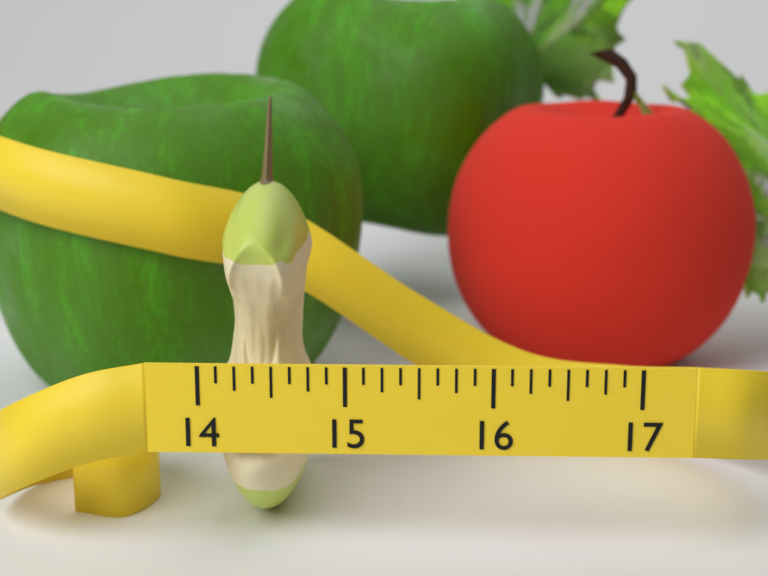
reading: 14.750 (no unit)
